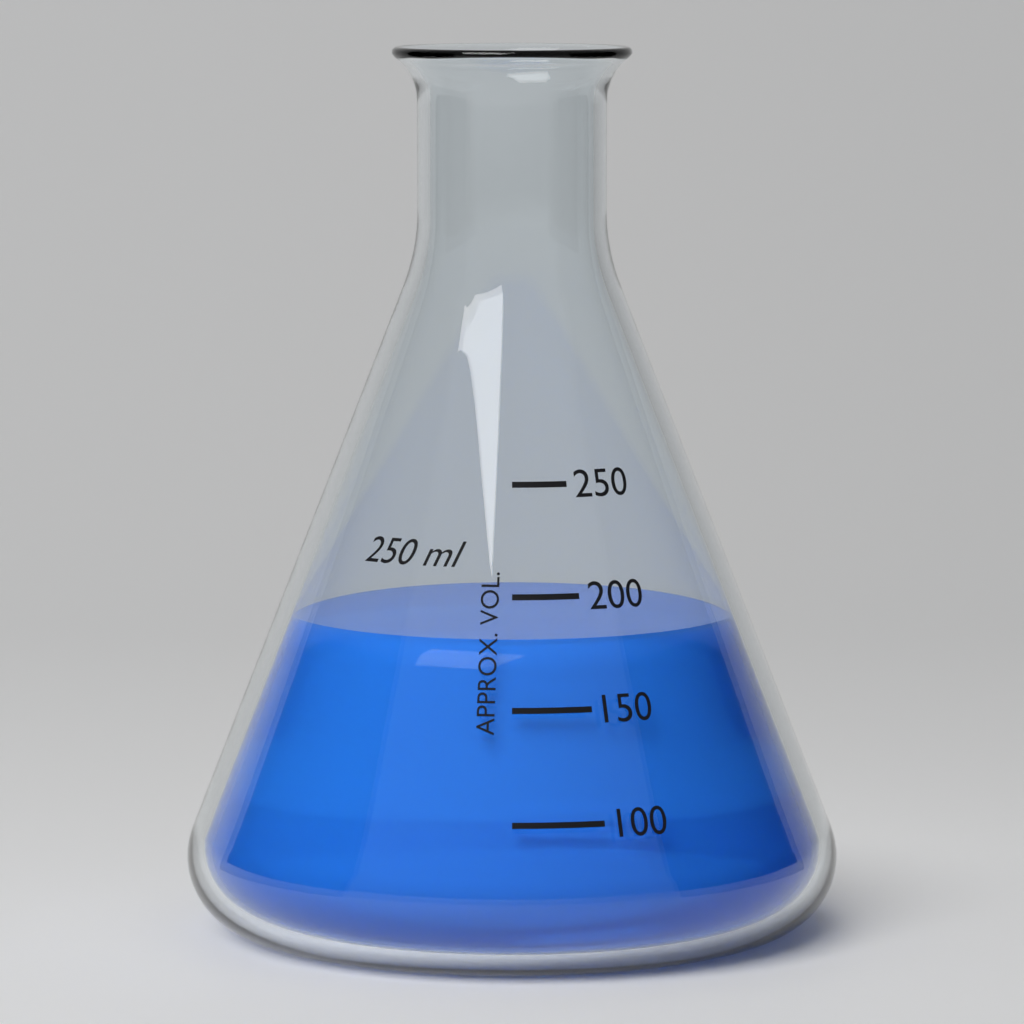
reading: 180 ml
